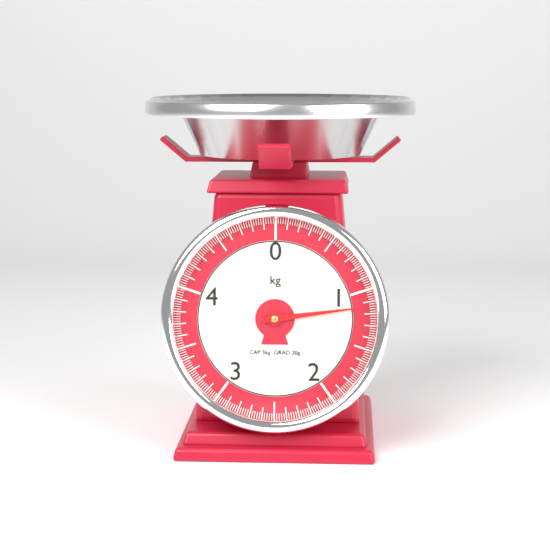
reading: 1.14 kg
